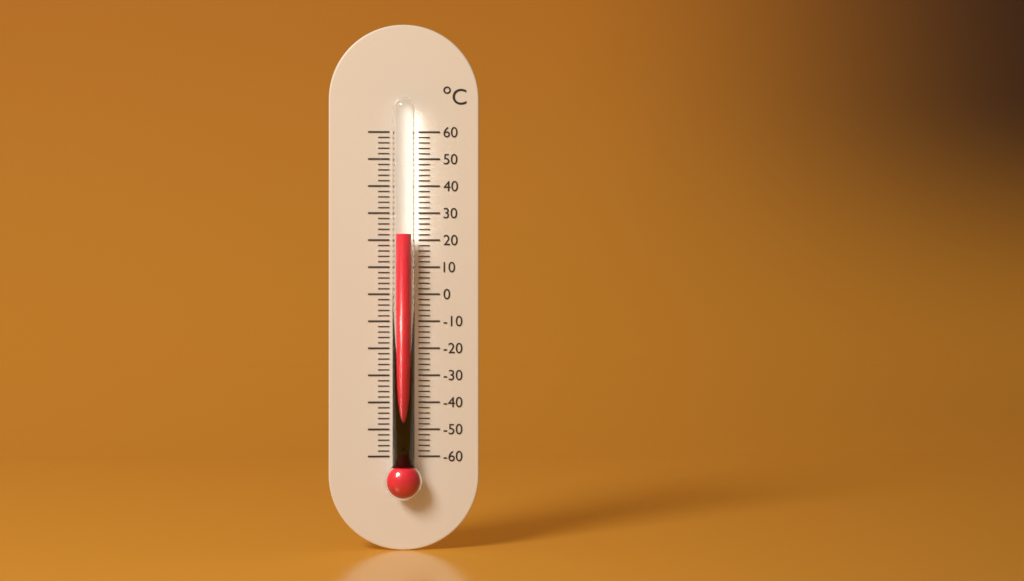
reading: 22 °C
